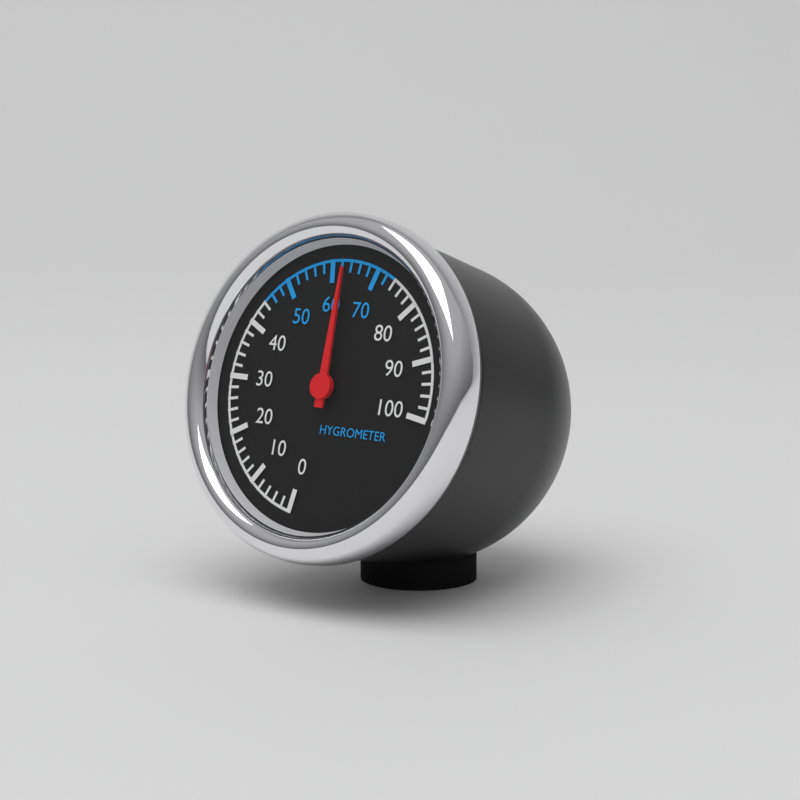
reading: 63 (no unit)
